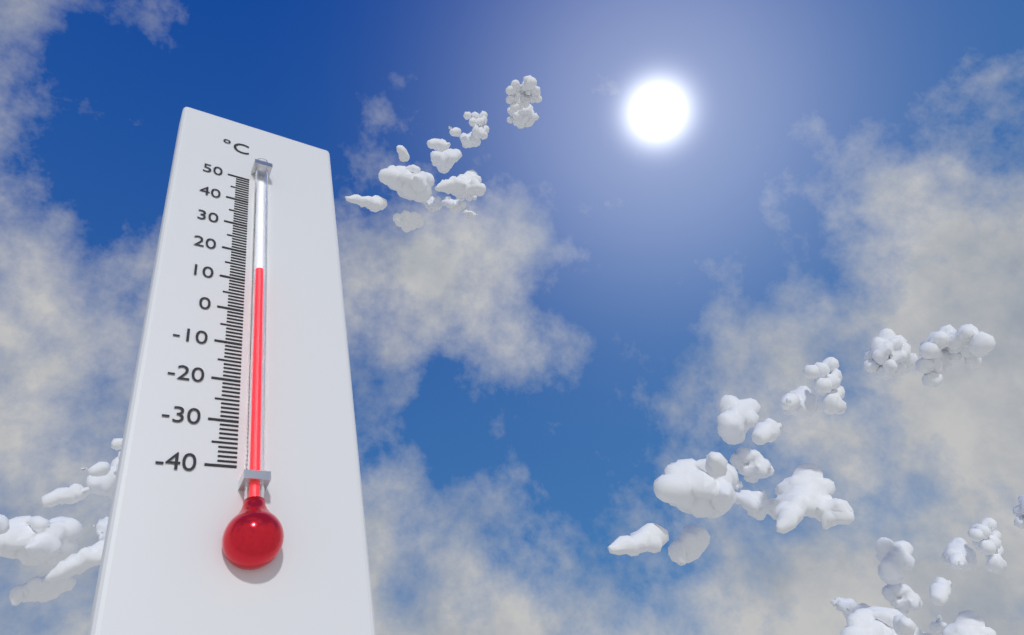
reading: 12 °C
